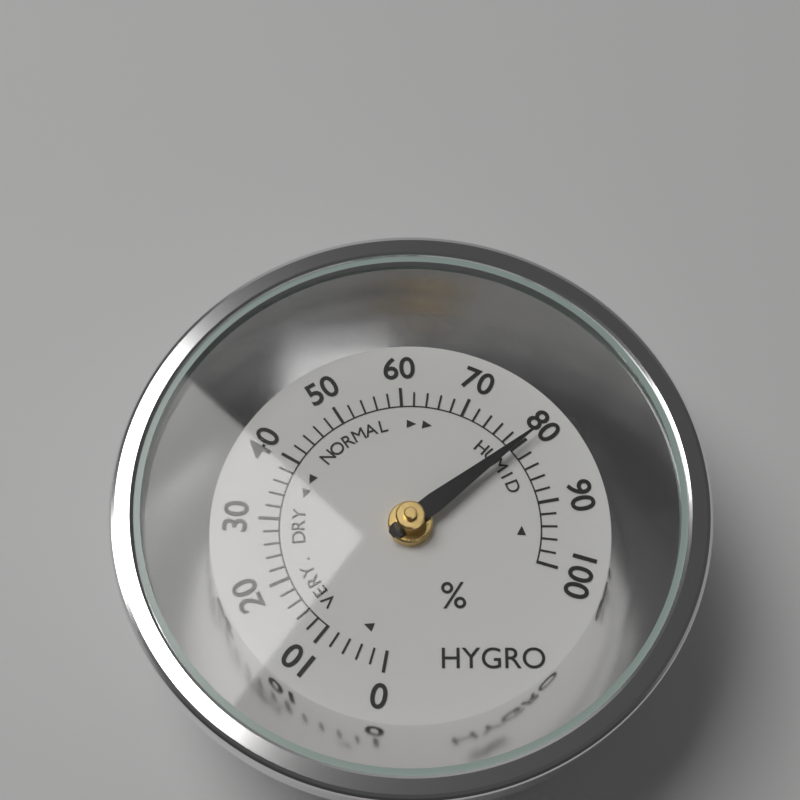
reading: 80 %
